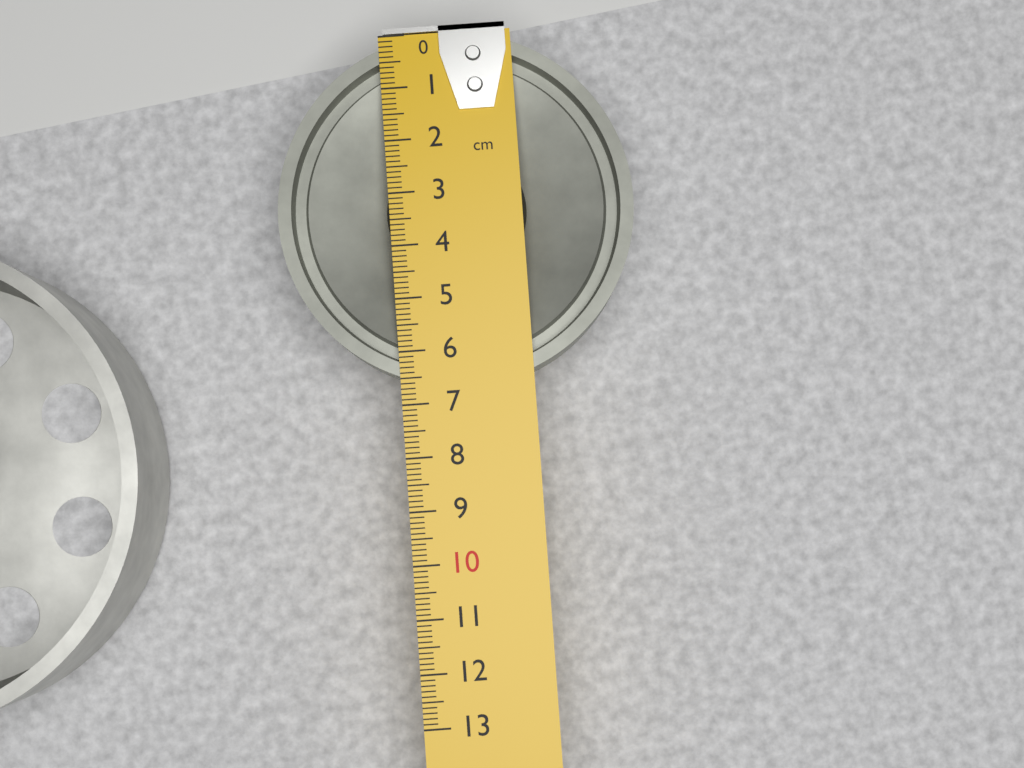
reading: 6.7 cm
